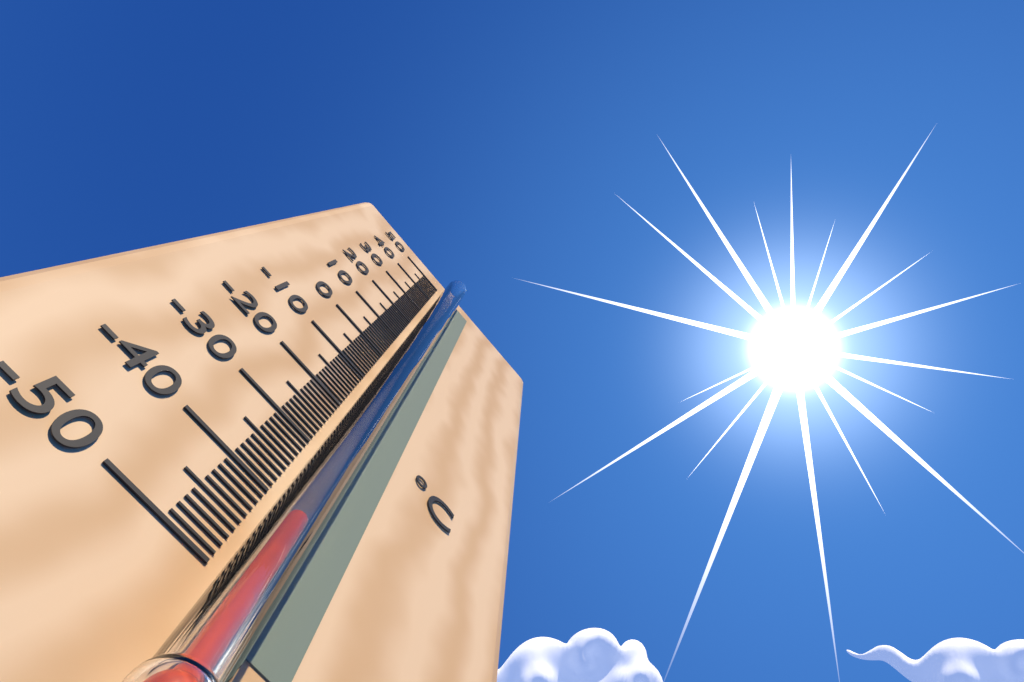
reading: -44 °C
